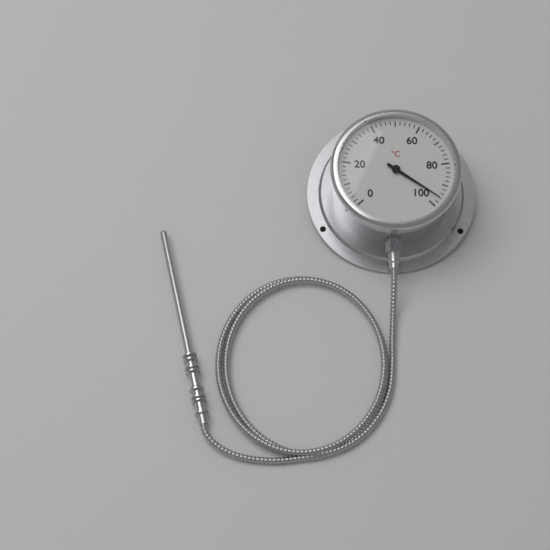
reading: 96 °C
